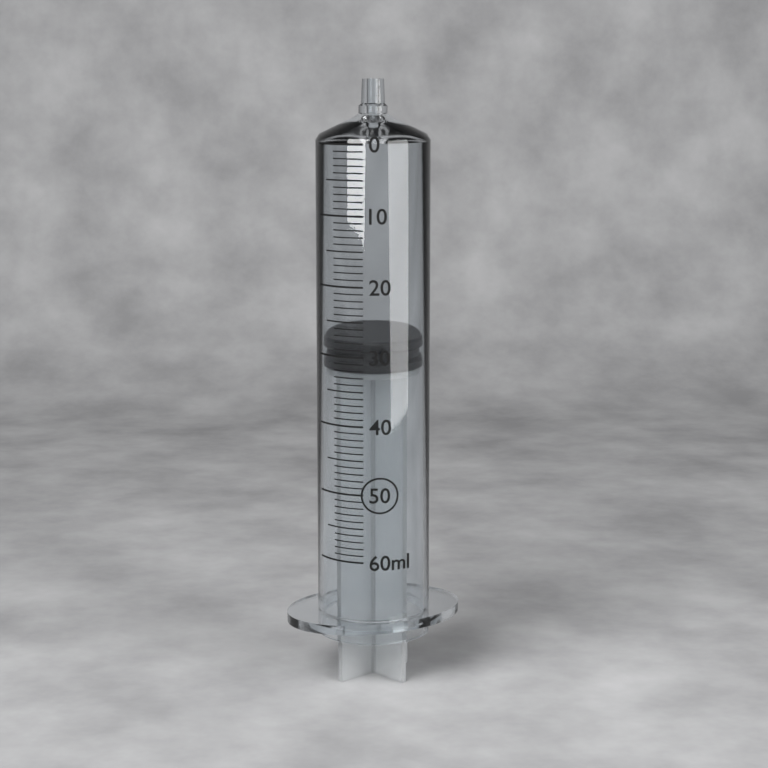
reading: 28 ml
